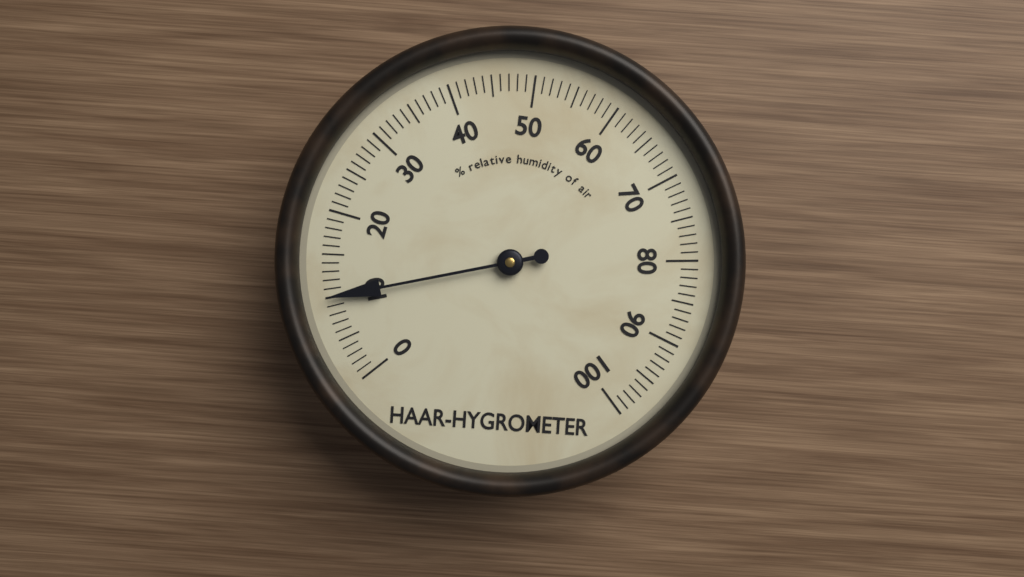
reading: 10 %
